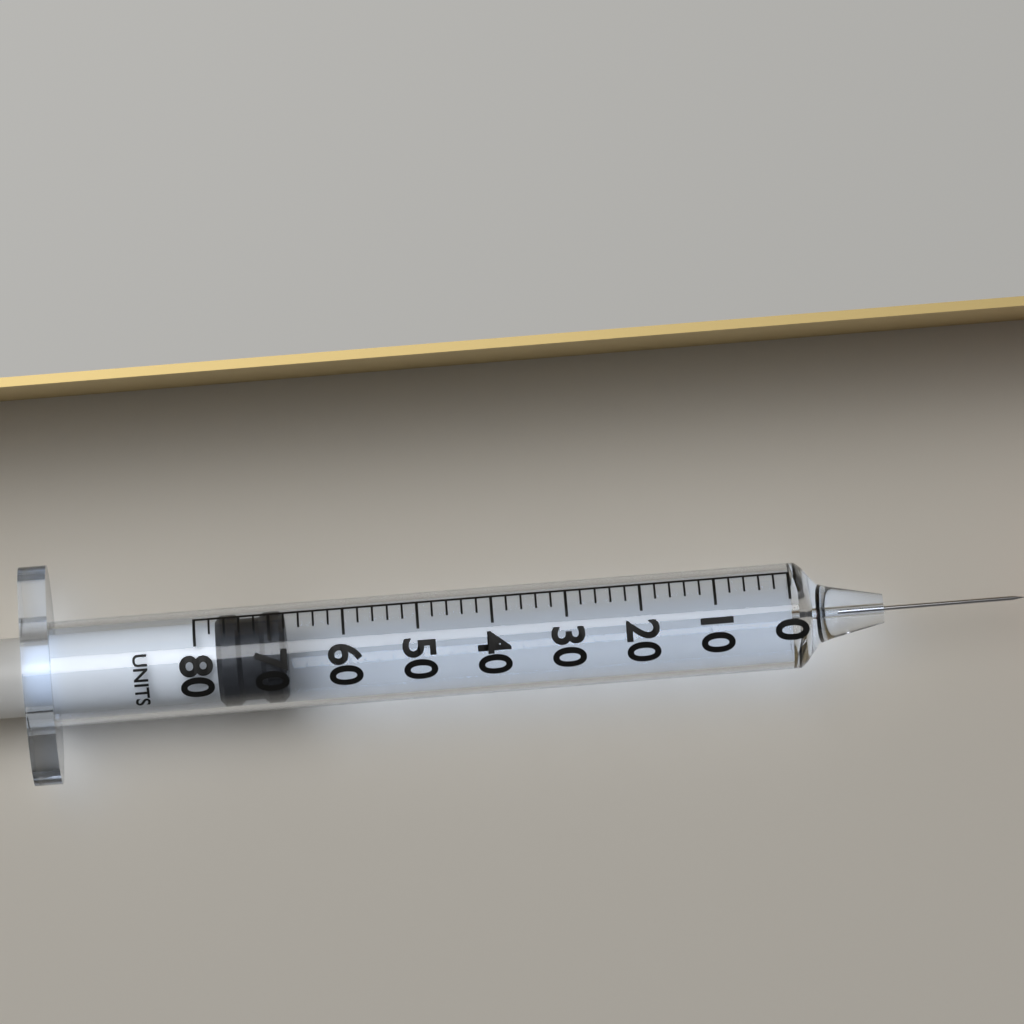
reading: 68 units
